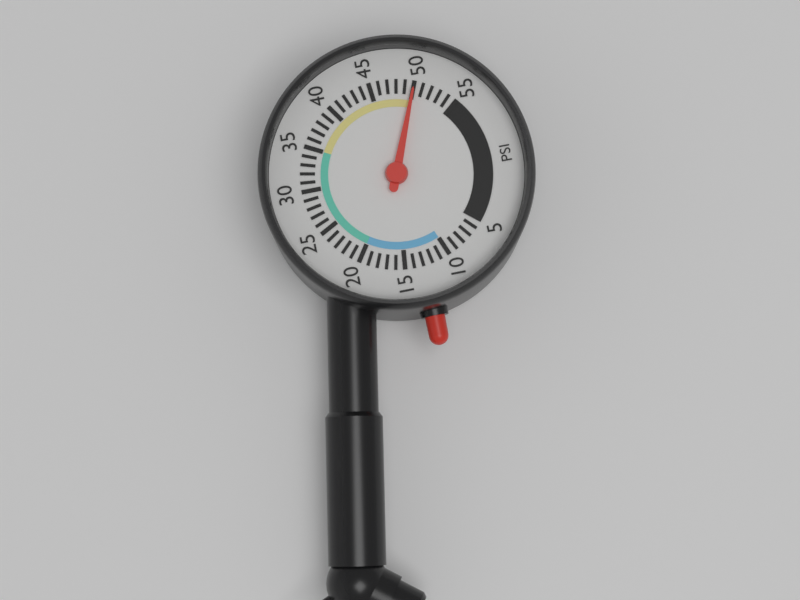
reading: 50 psi
